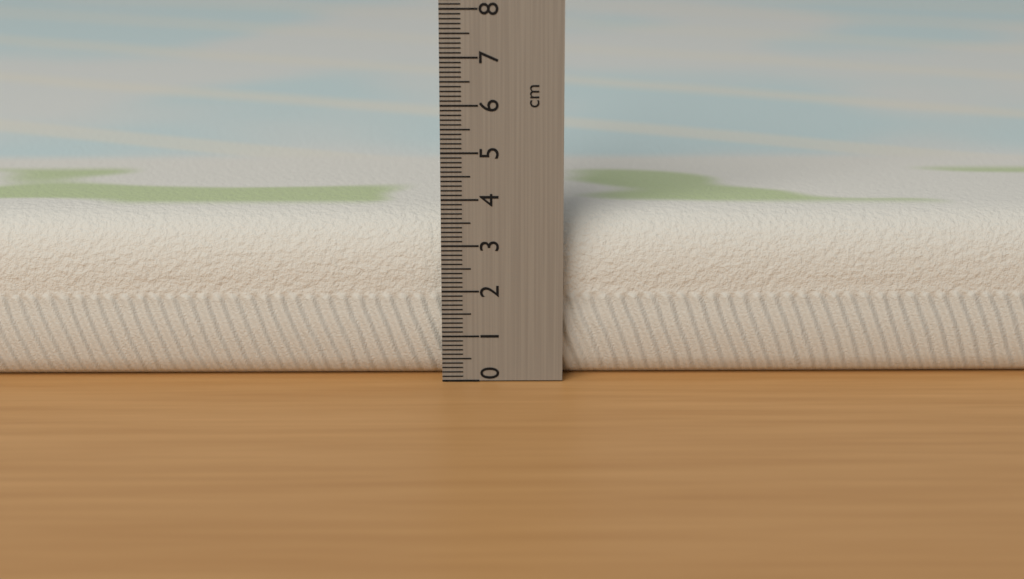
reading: 3.6 cm
